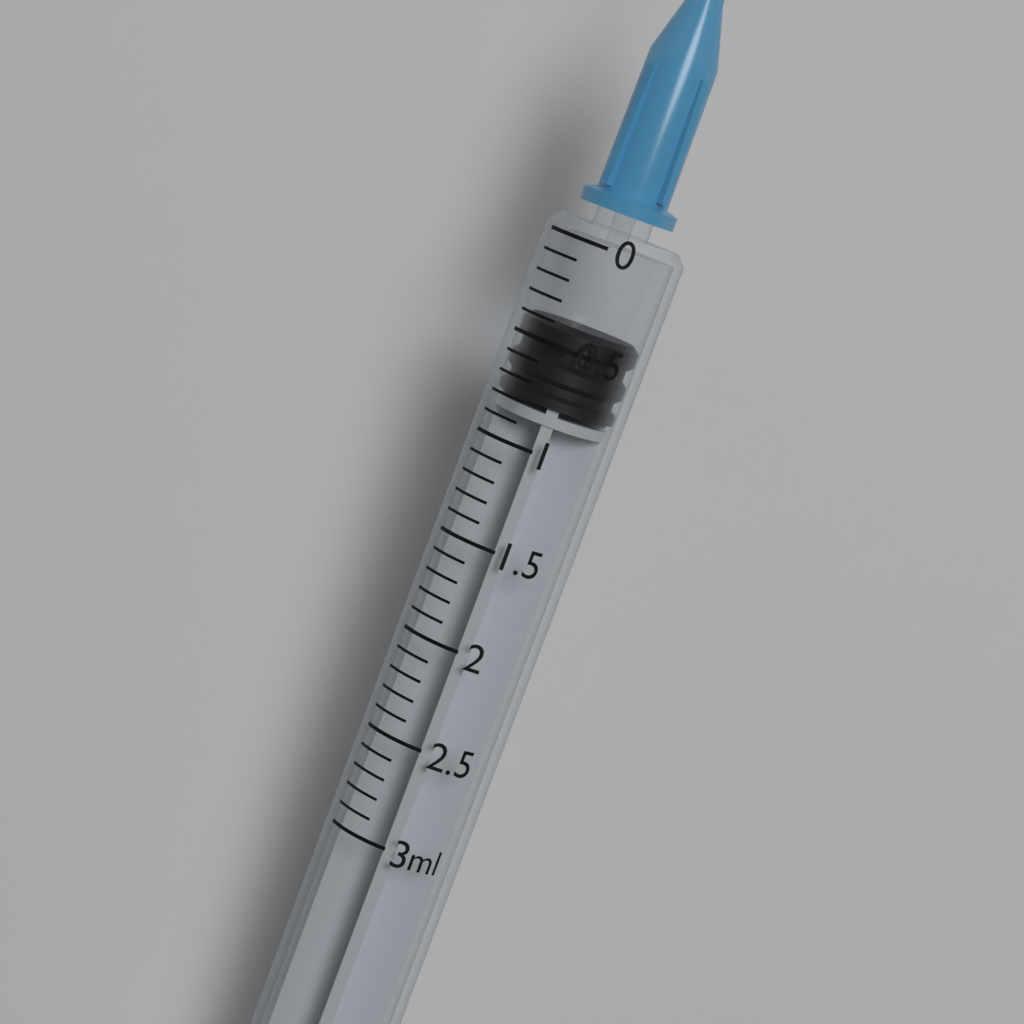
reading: 0.4 ml
